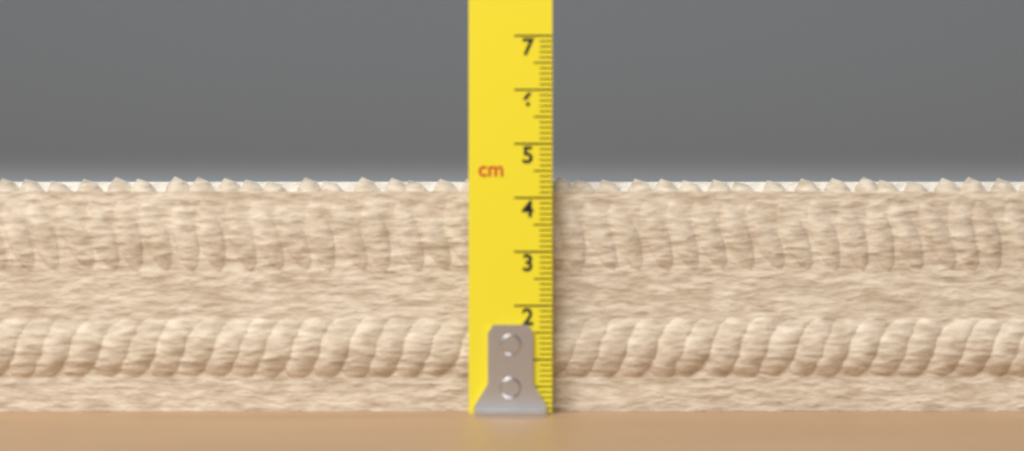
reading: 4.4 cm
